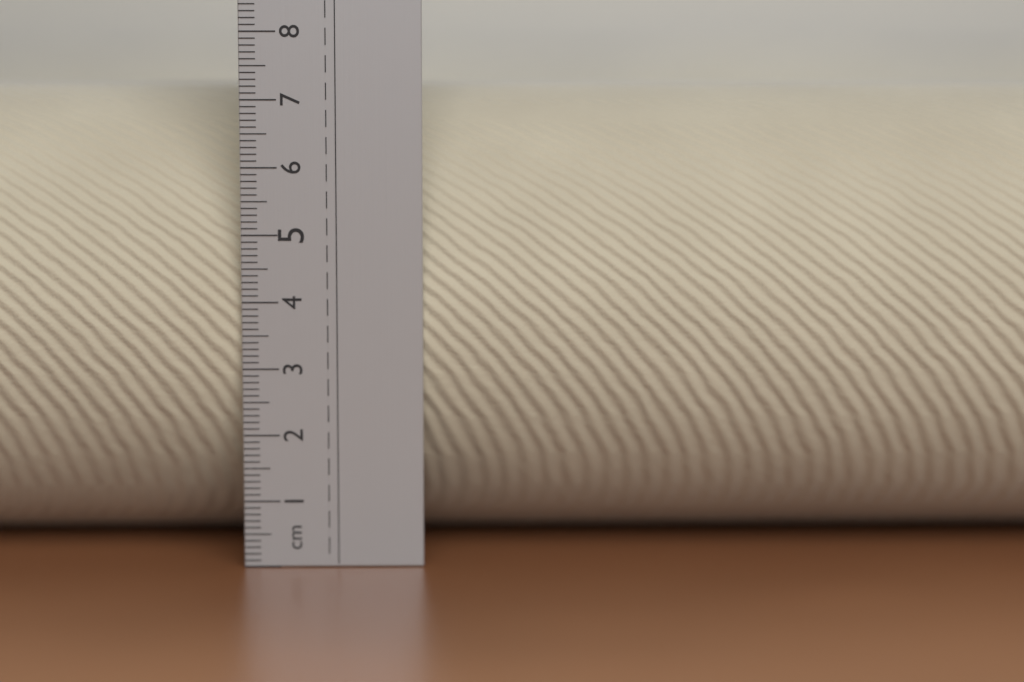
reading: 7.2 cm
